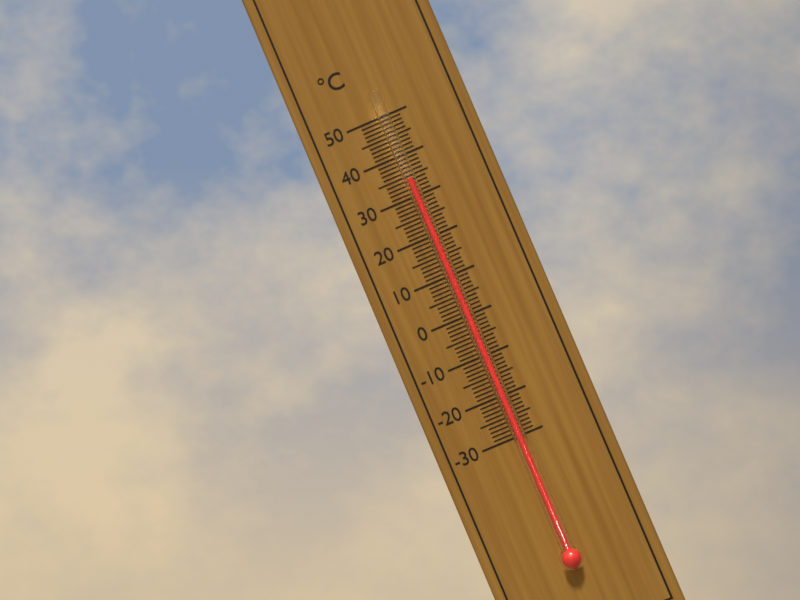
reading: 34 °C
